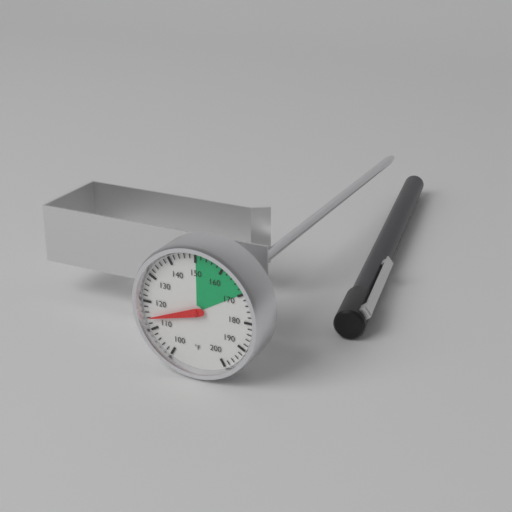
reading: 114 °F
